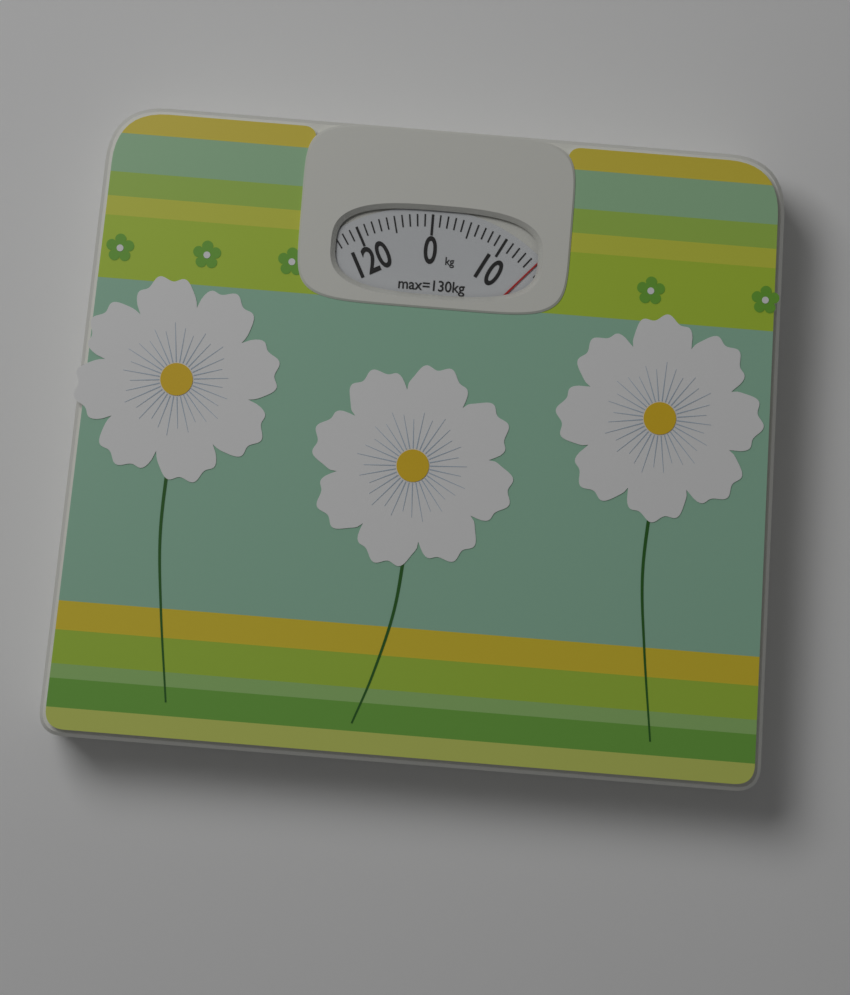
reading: 15 kg
